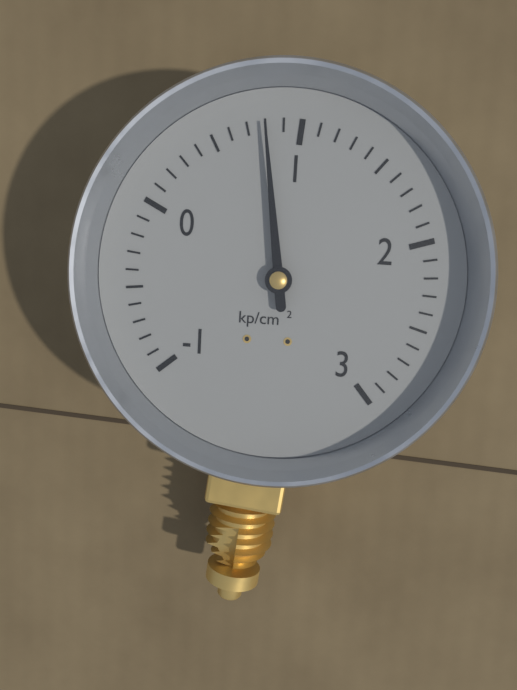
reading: 0.8 kp/cm²
